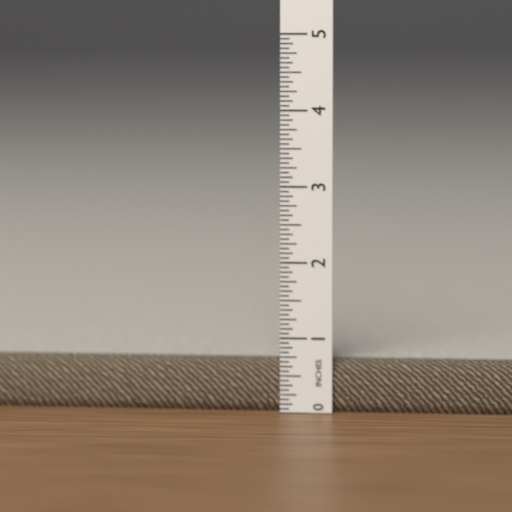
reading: 0.6875 in
